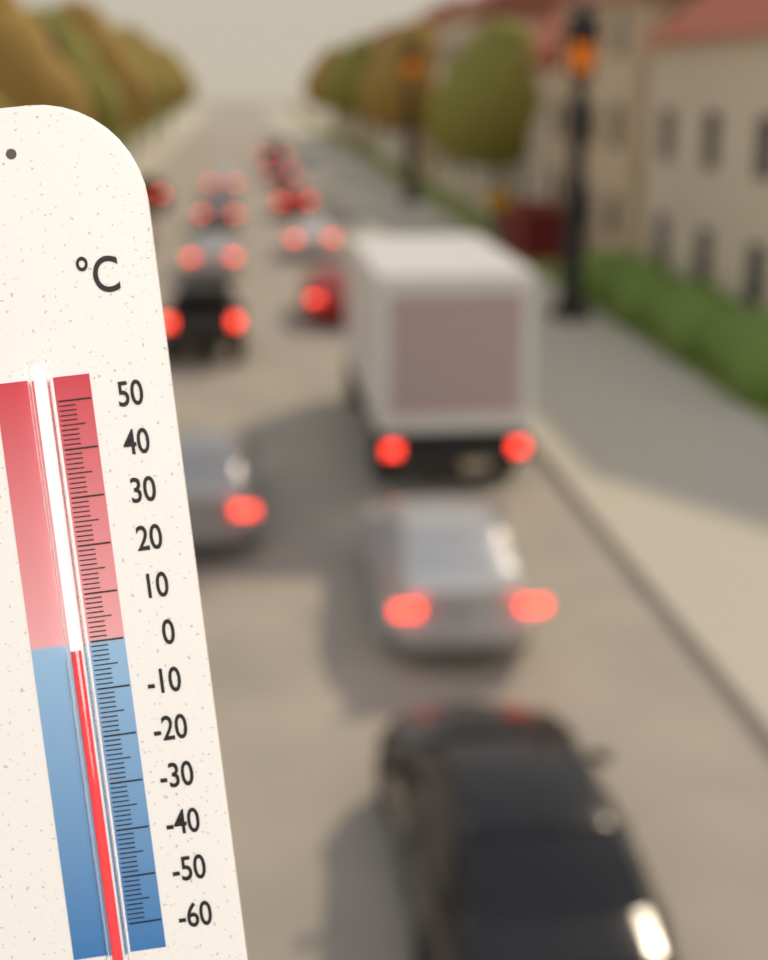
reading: -1 °C
